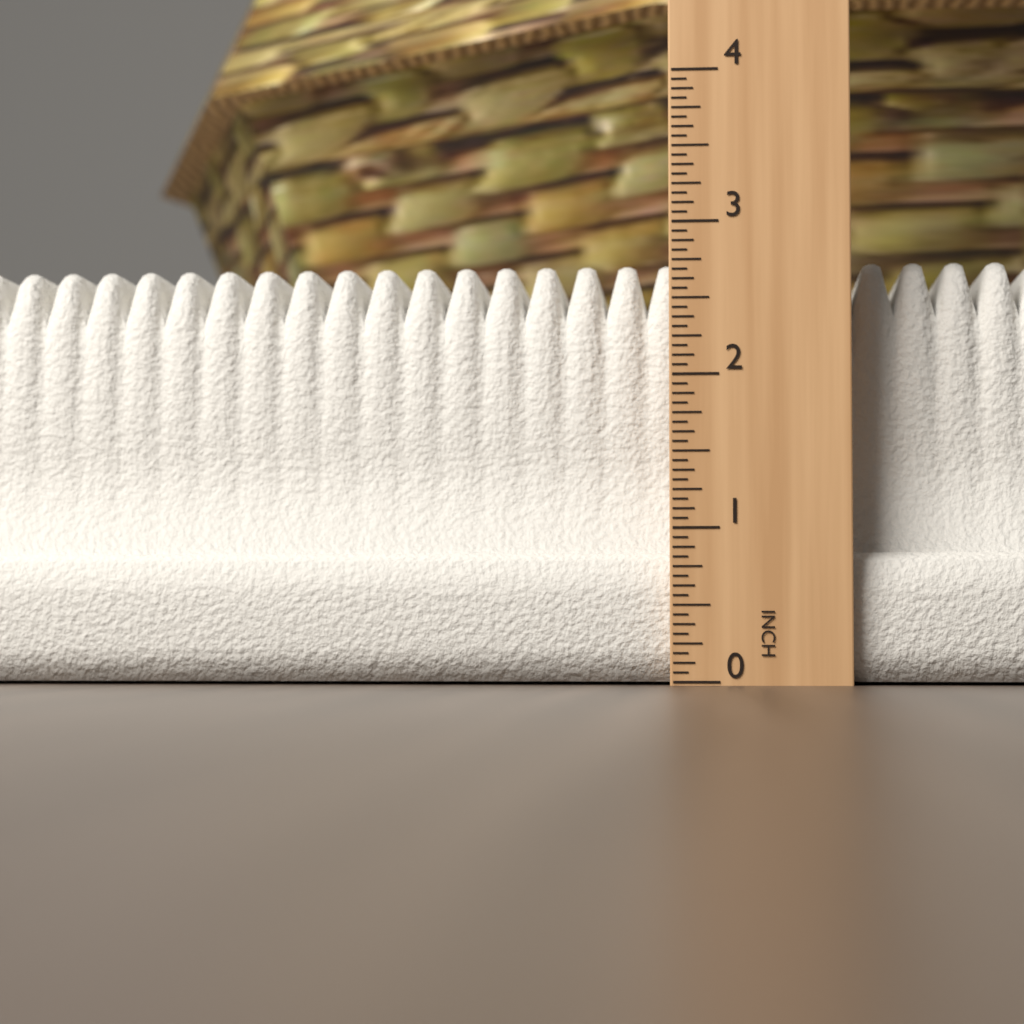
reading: 2.8125 in
